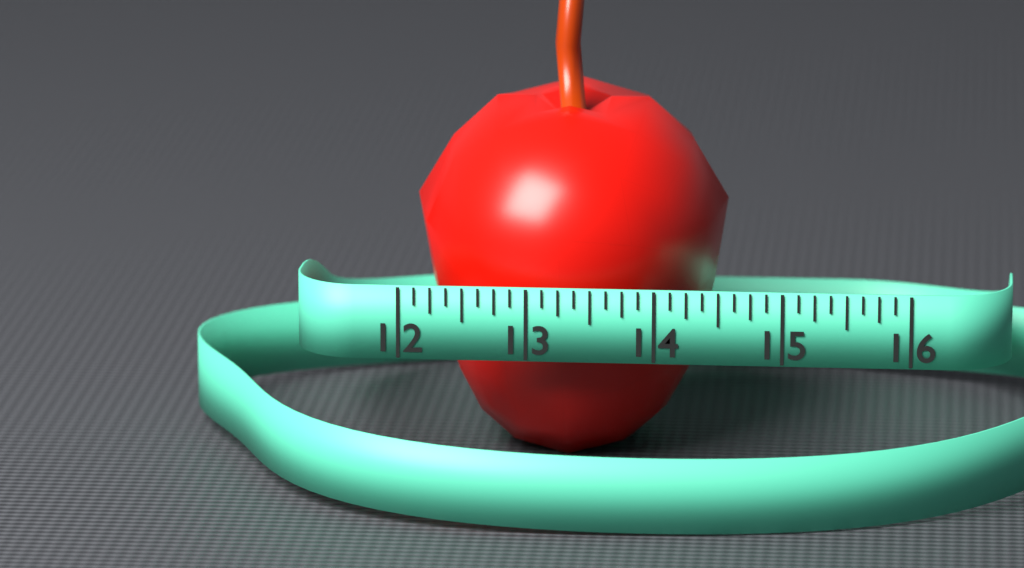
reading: 14.500 (no unit)
